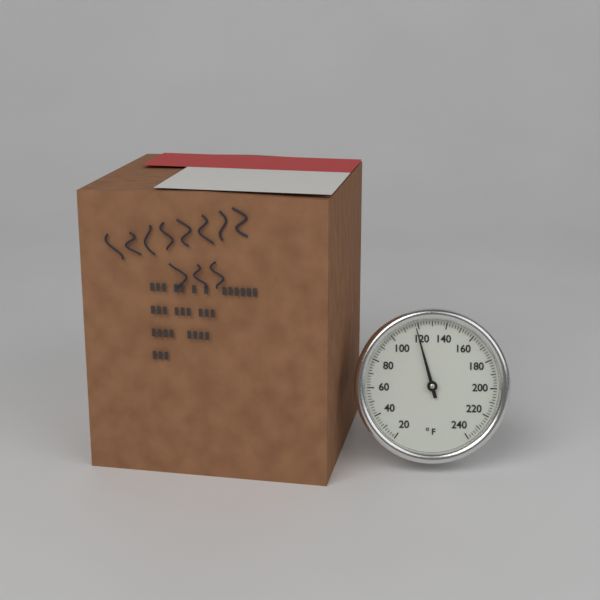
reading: 118 °F
